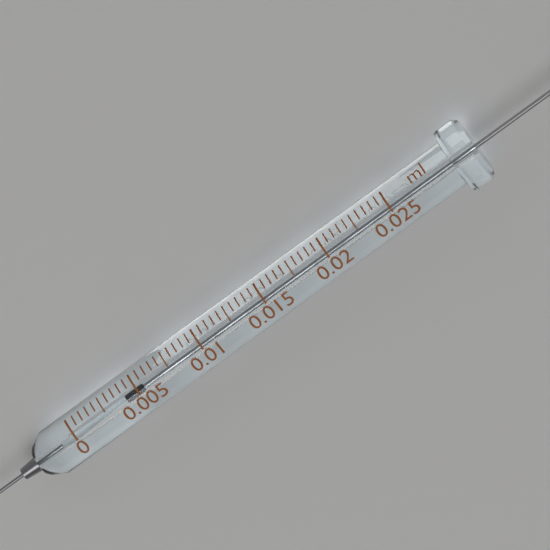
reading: 0.0040 ml
